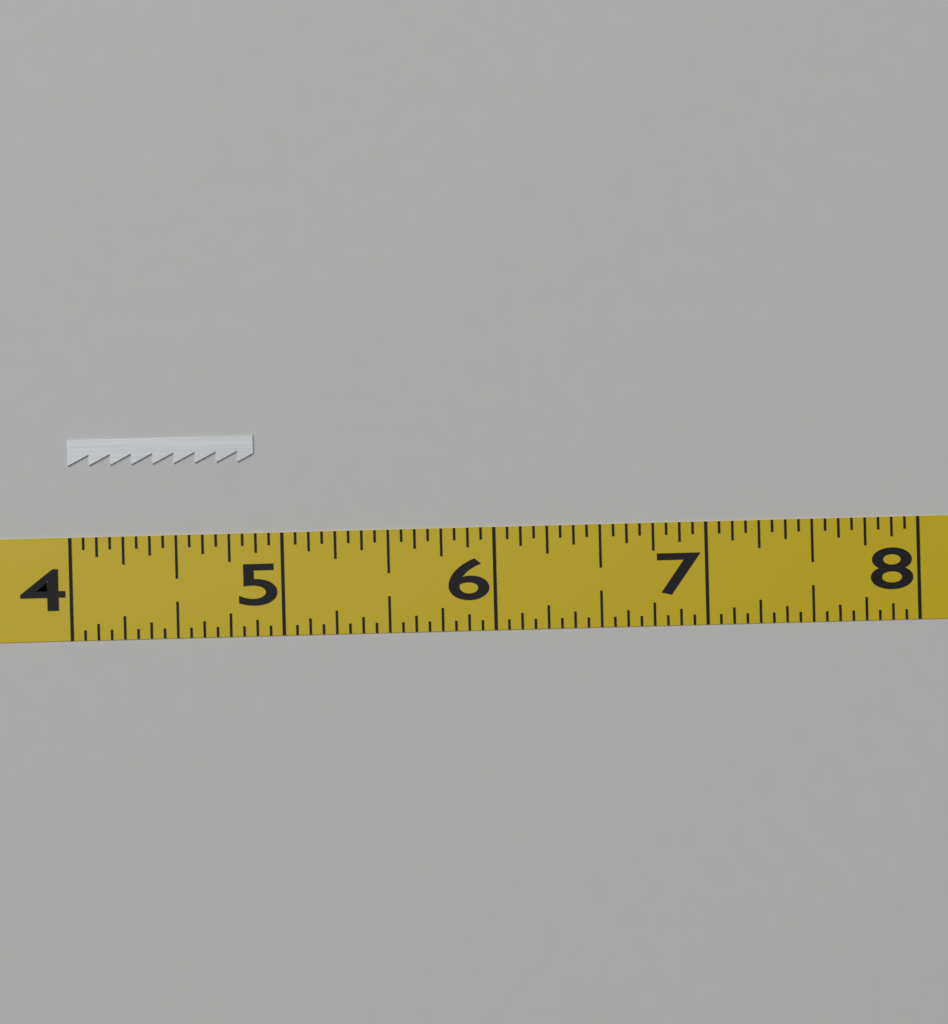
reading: 4.8750 (no unit)
